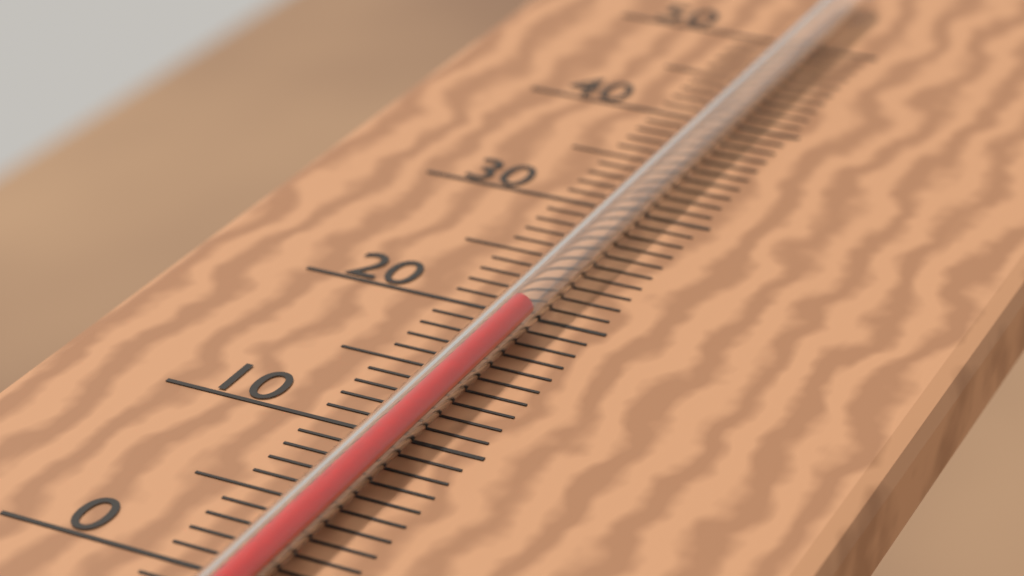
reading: 19 °C
